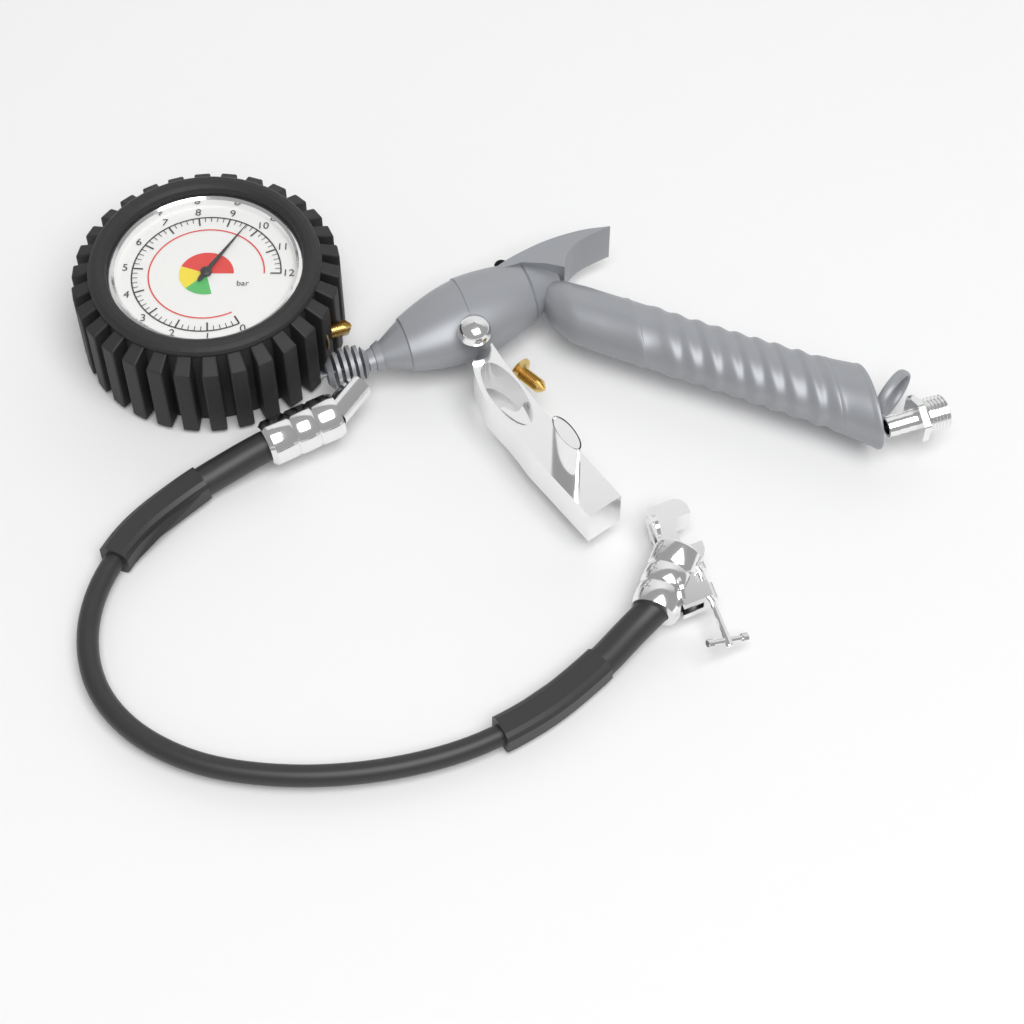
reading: 9.6 bar
